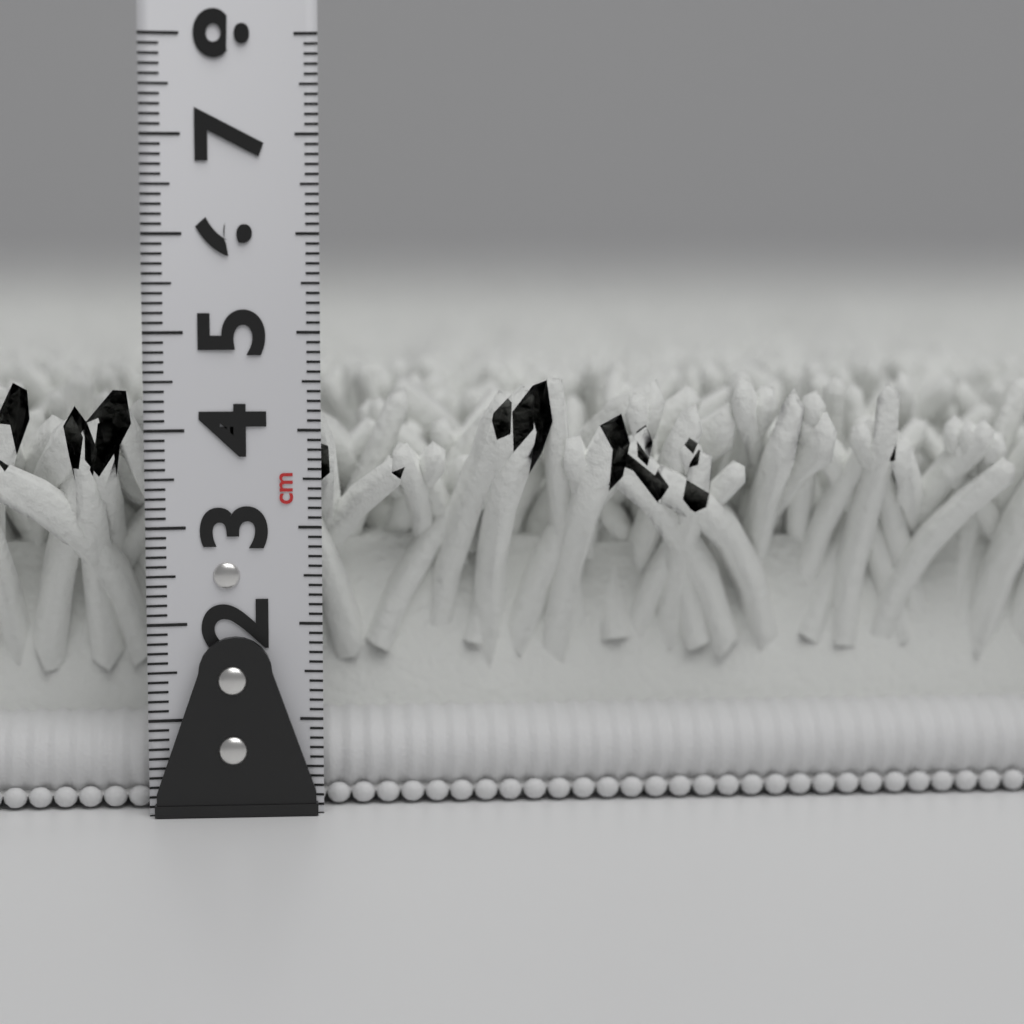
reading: 4.6 cm
